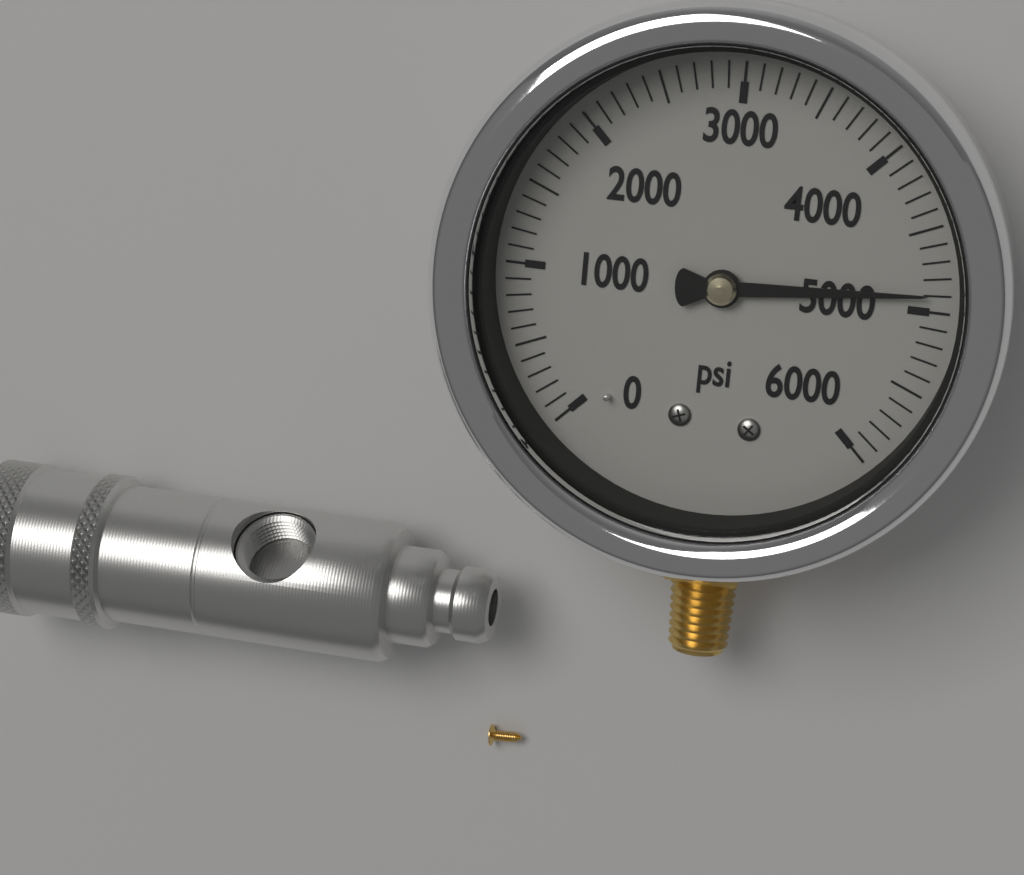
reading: 4900 psi
